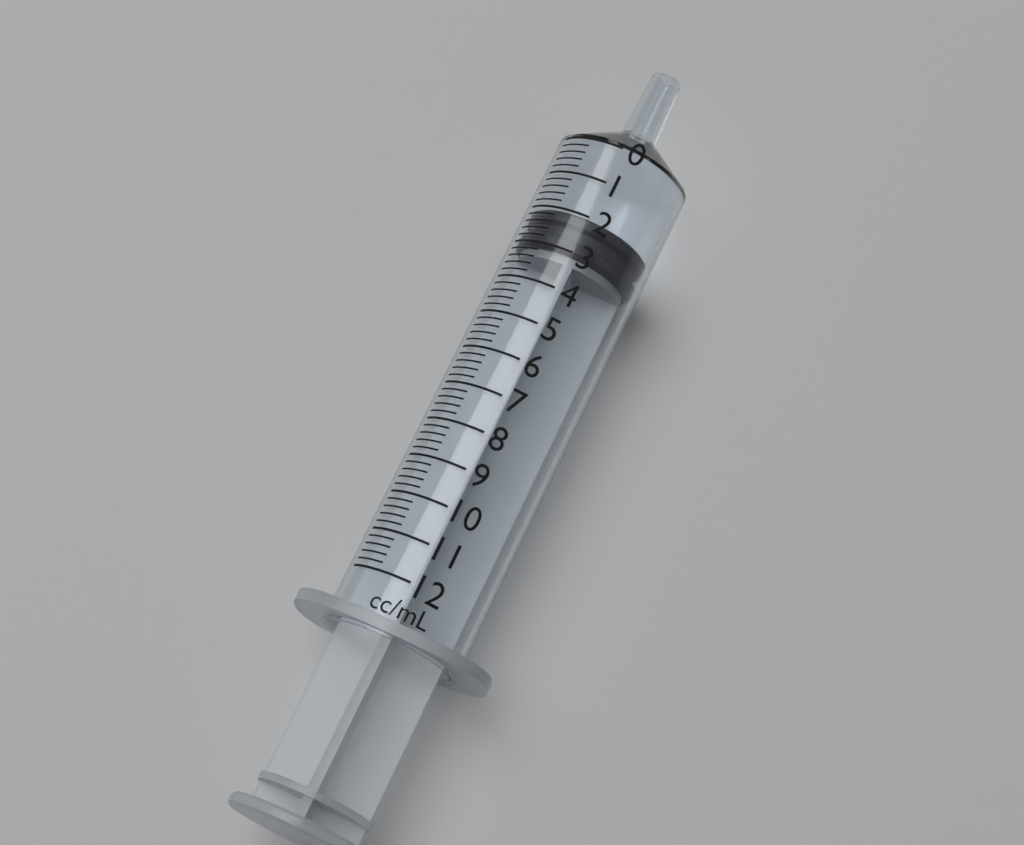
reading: 2.0 ml
